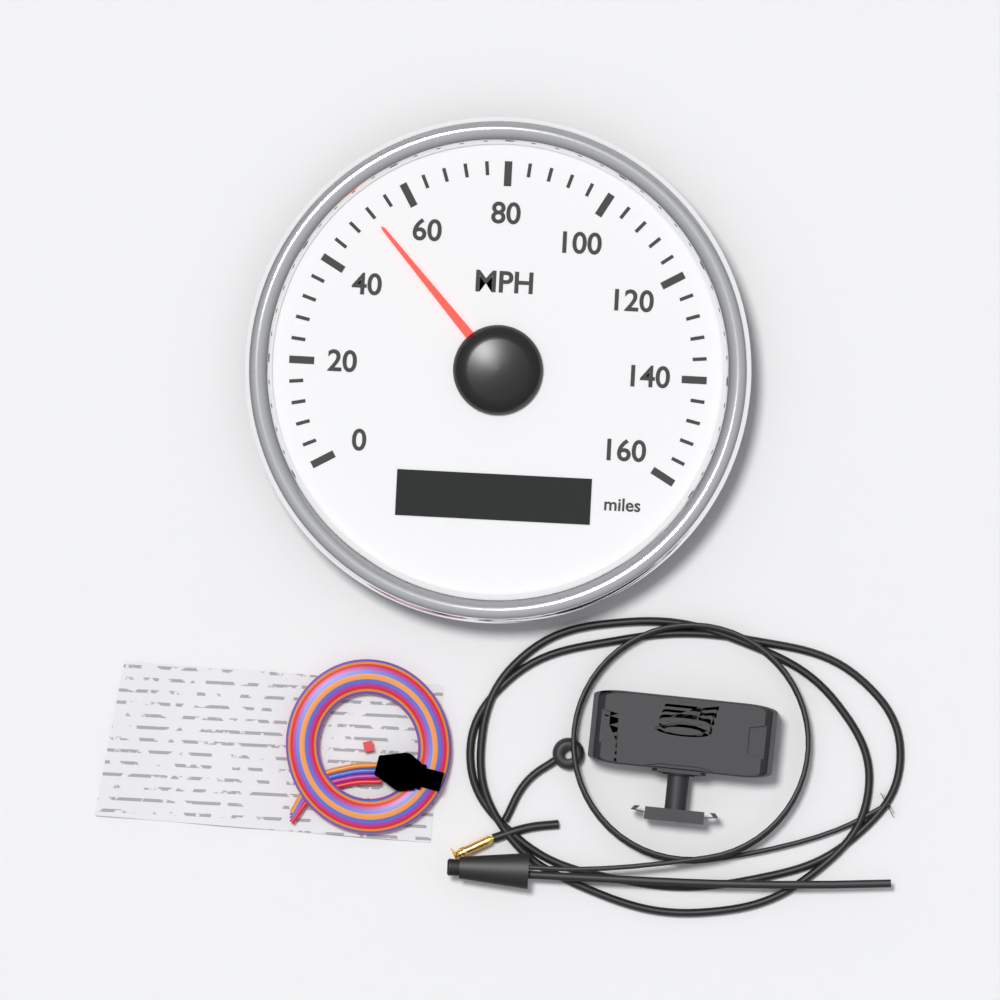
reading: 52 MPH
